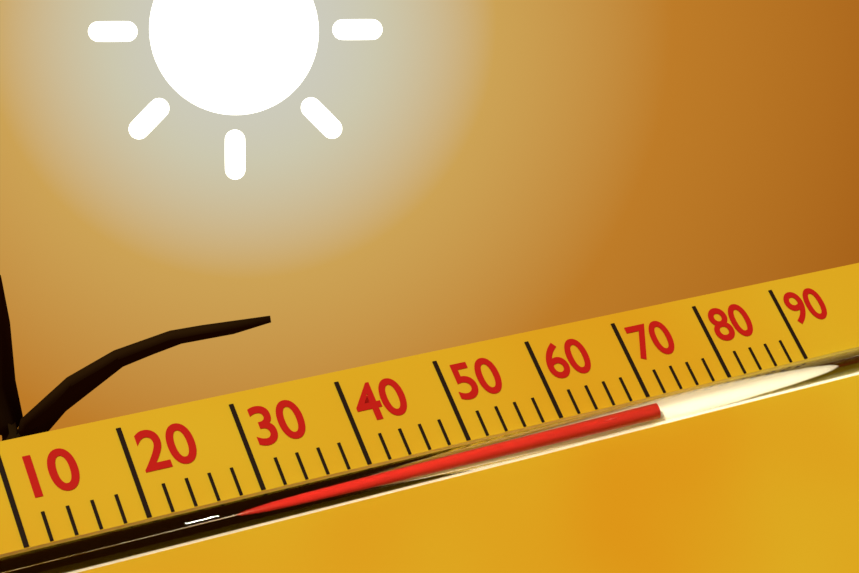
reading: 70 (no unit)
